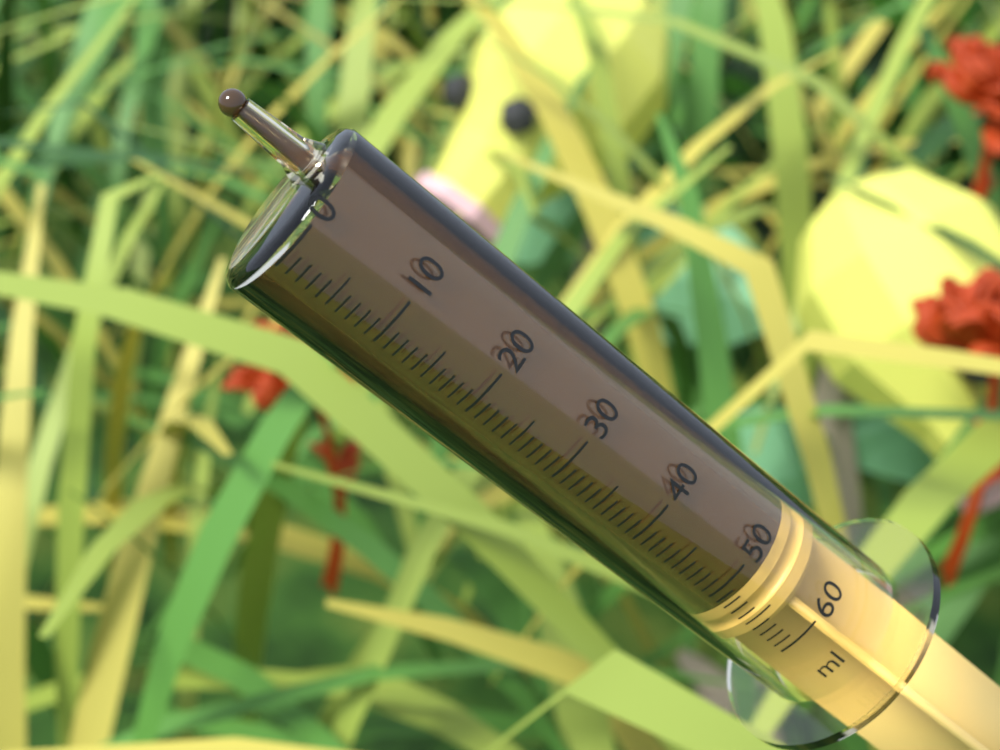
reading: 52 ml
